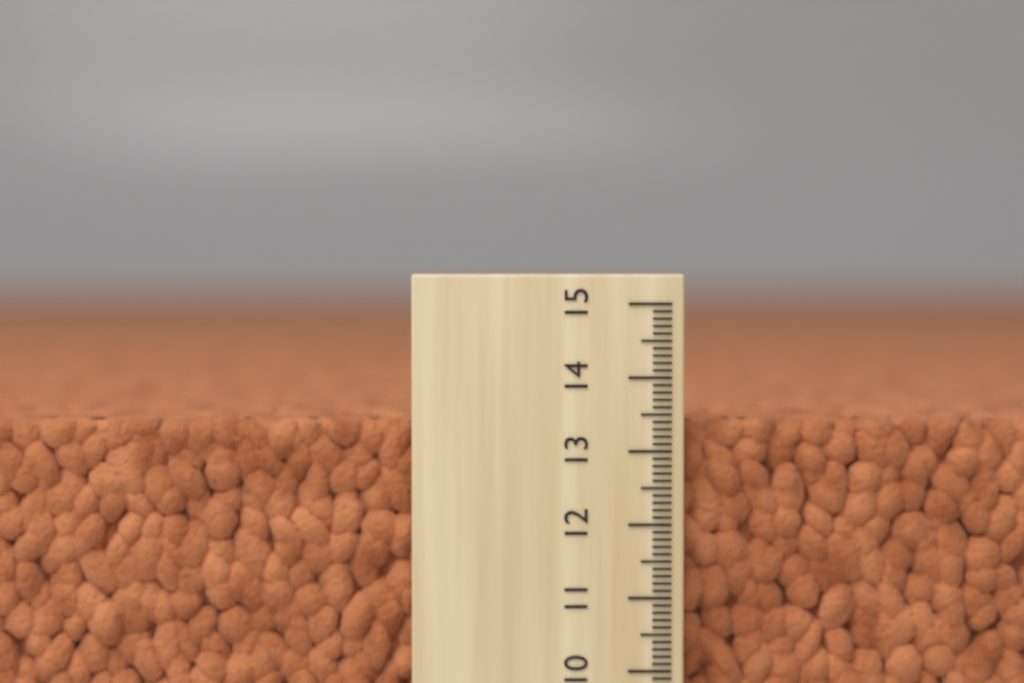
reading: 13.4 (no unit)
